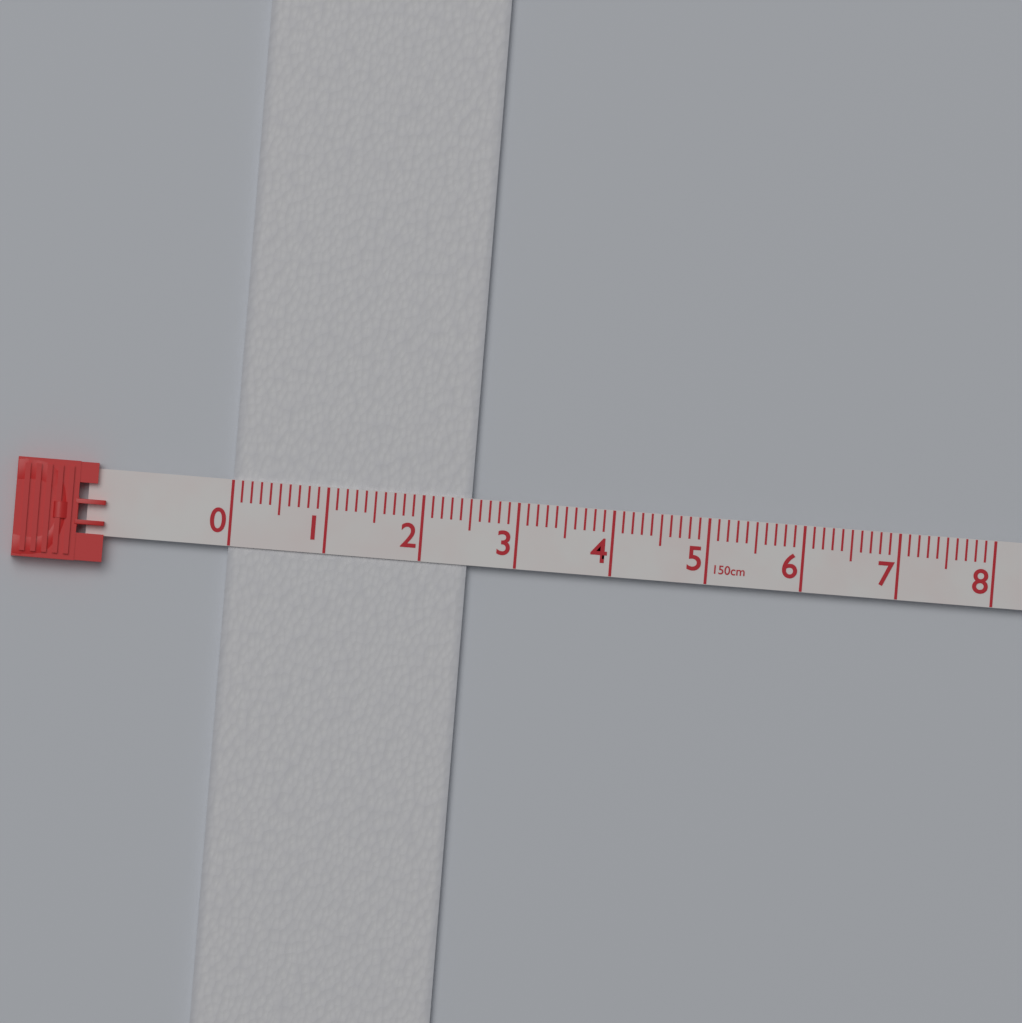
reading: 2.5 cm
